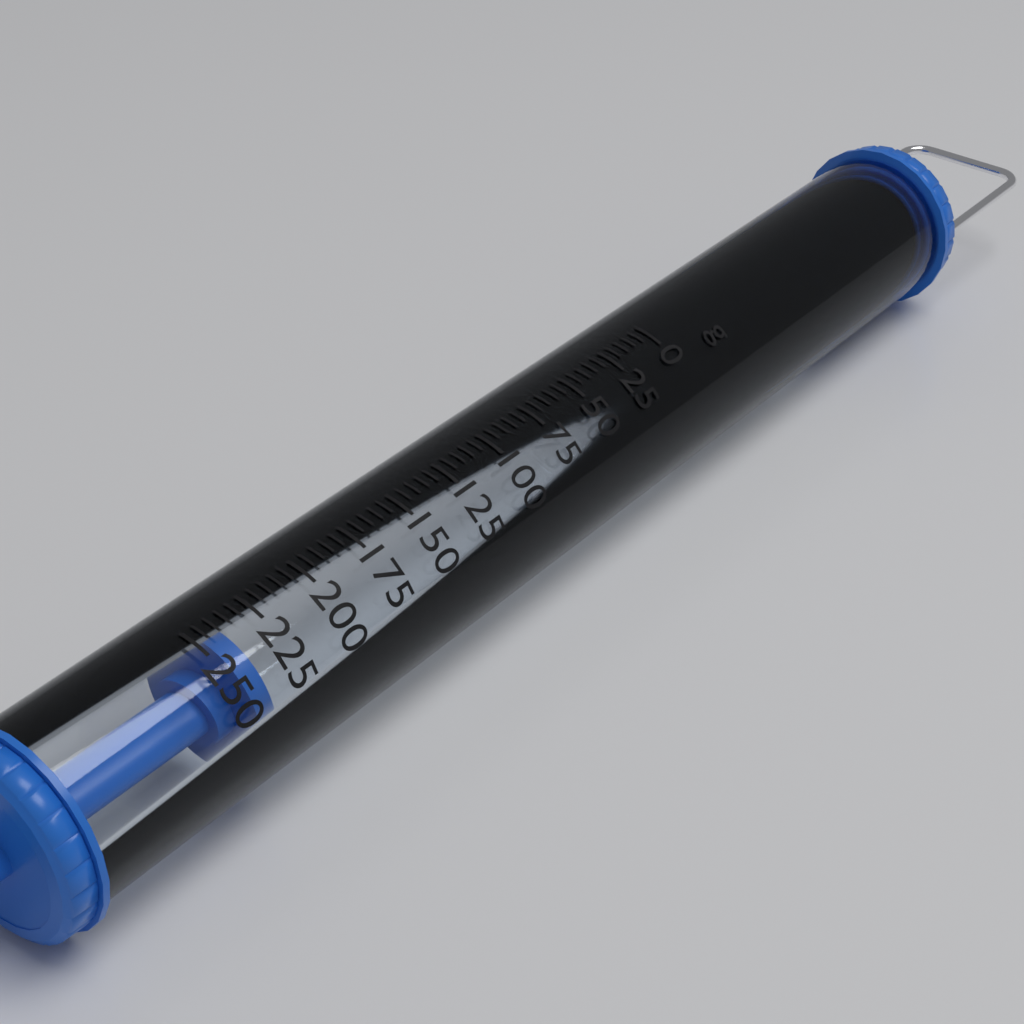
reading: 235 g
